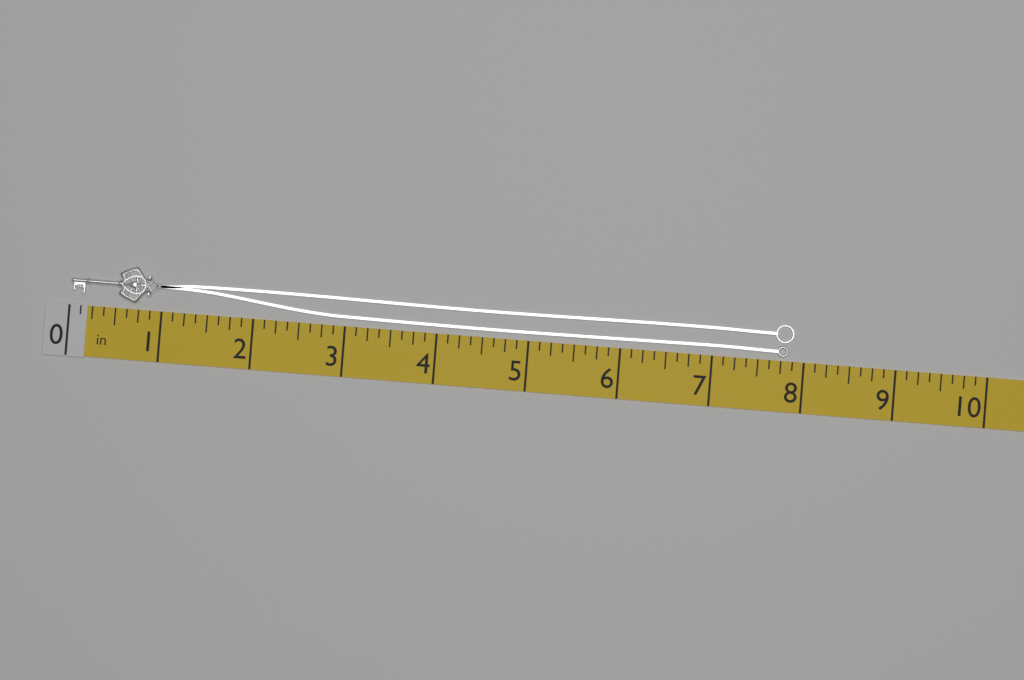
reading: 7.875 in
